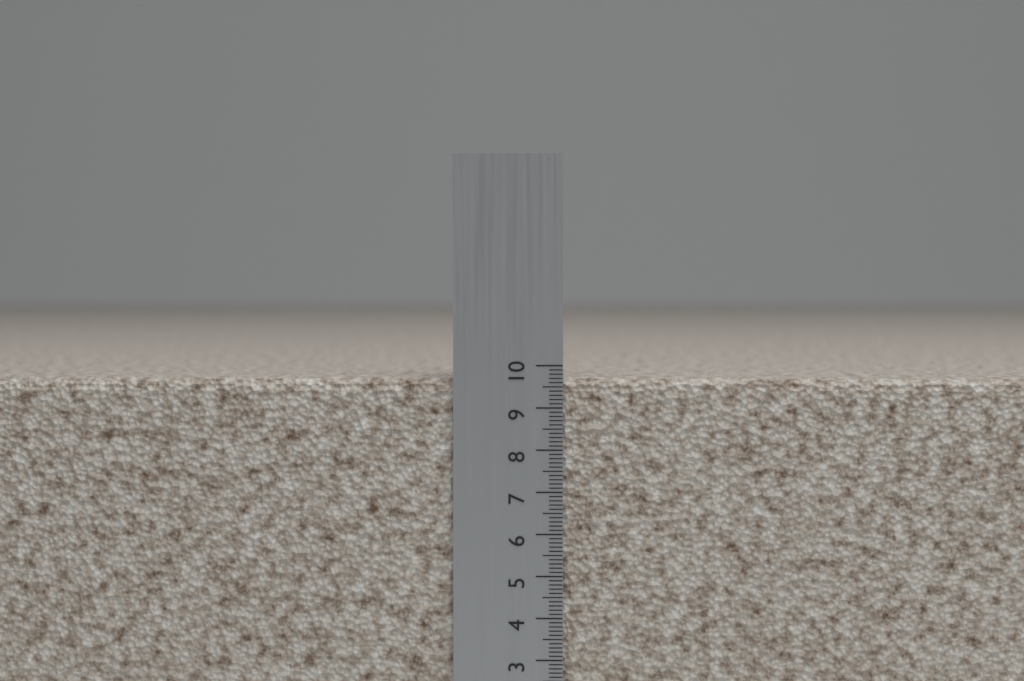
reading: 9.7 cm
